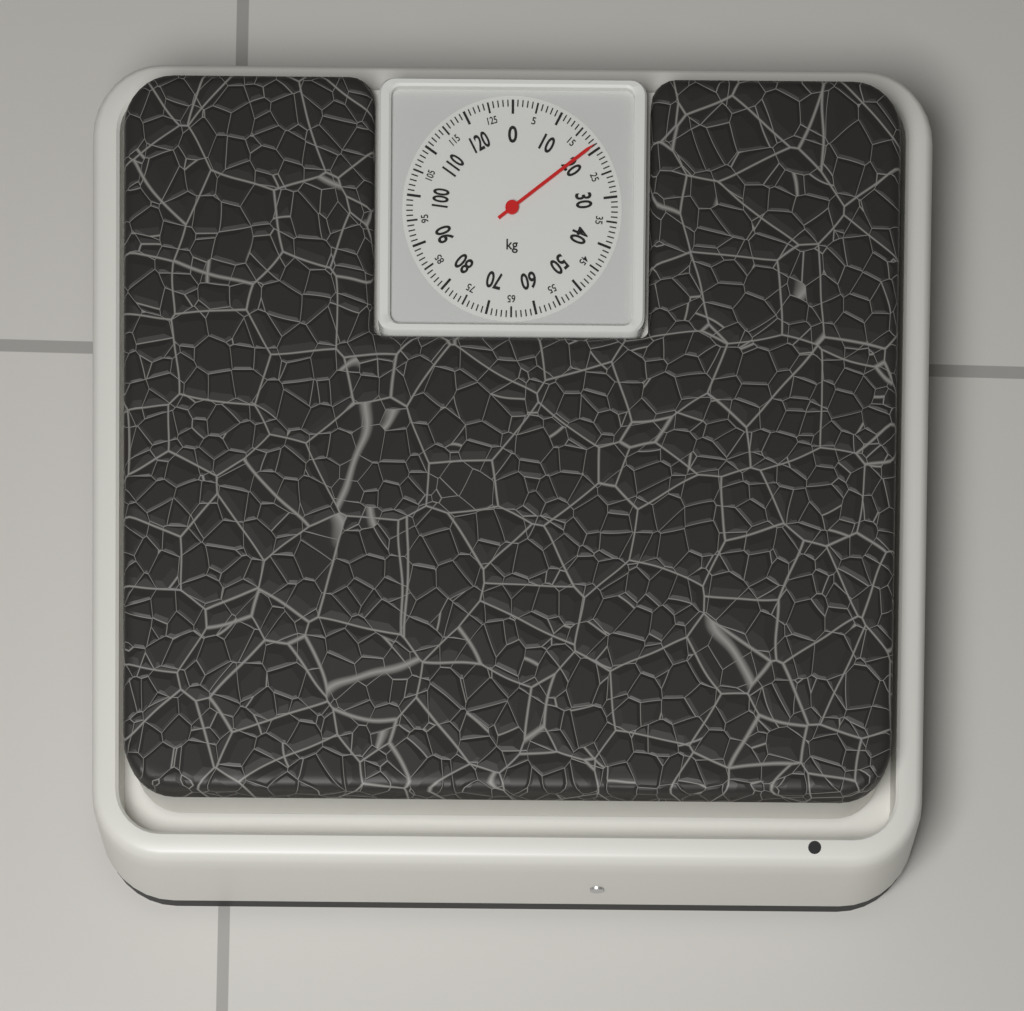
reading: 19 kg
